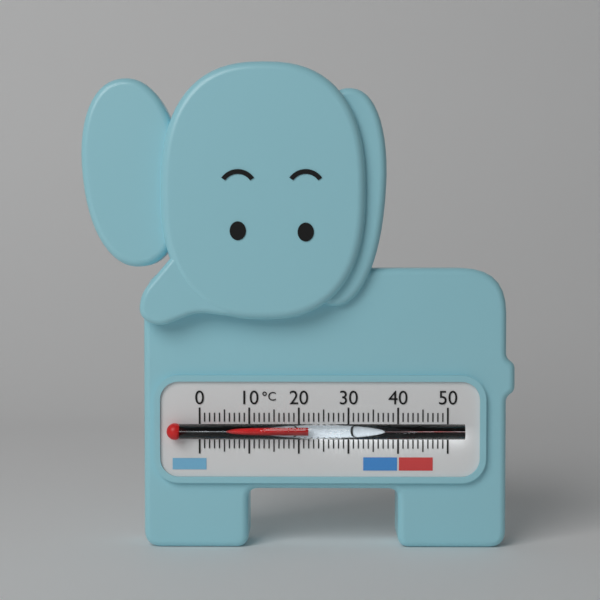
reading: 22 °C
